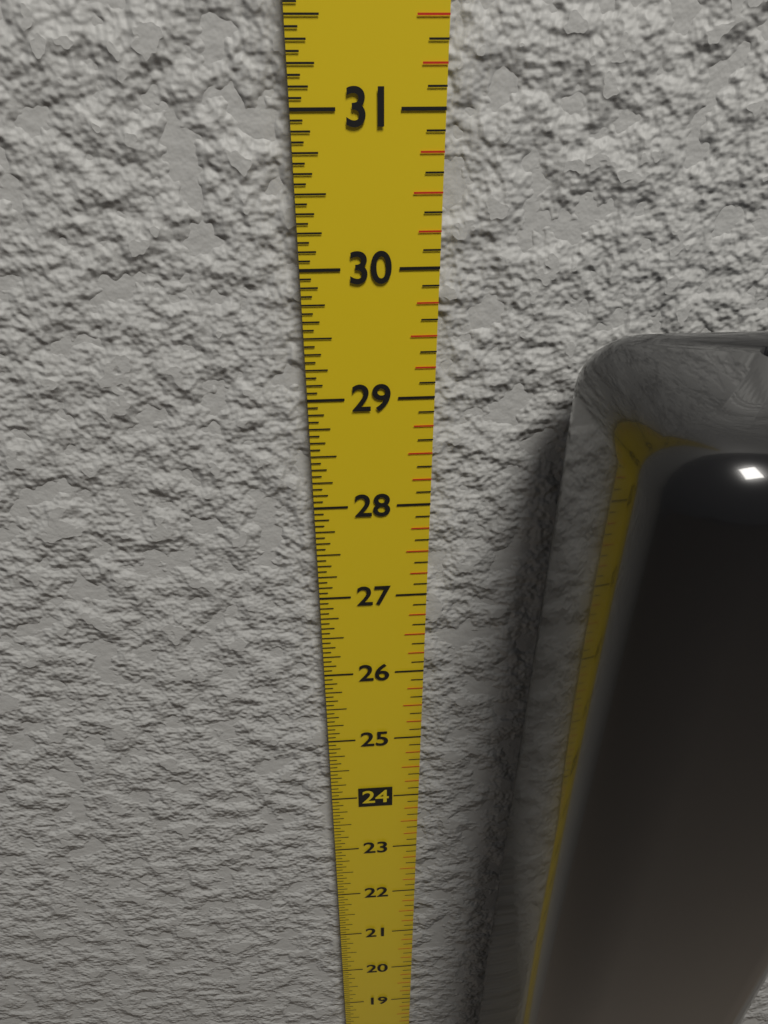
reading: 29.6250 in
